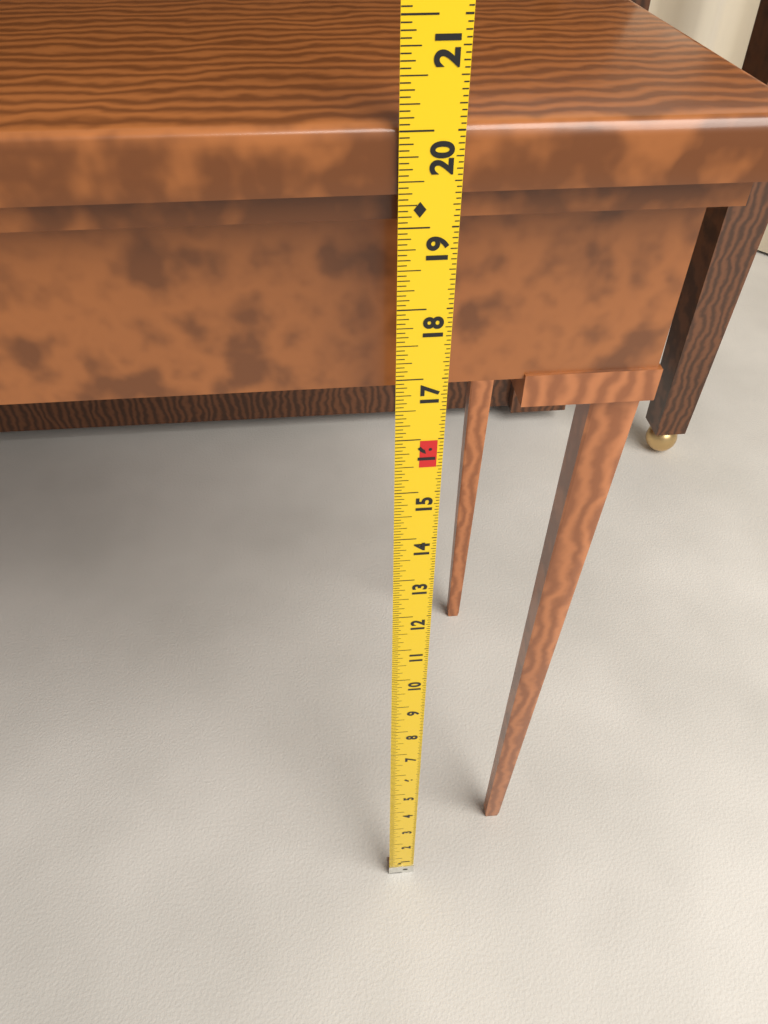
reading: 20.0625 in
